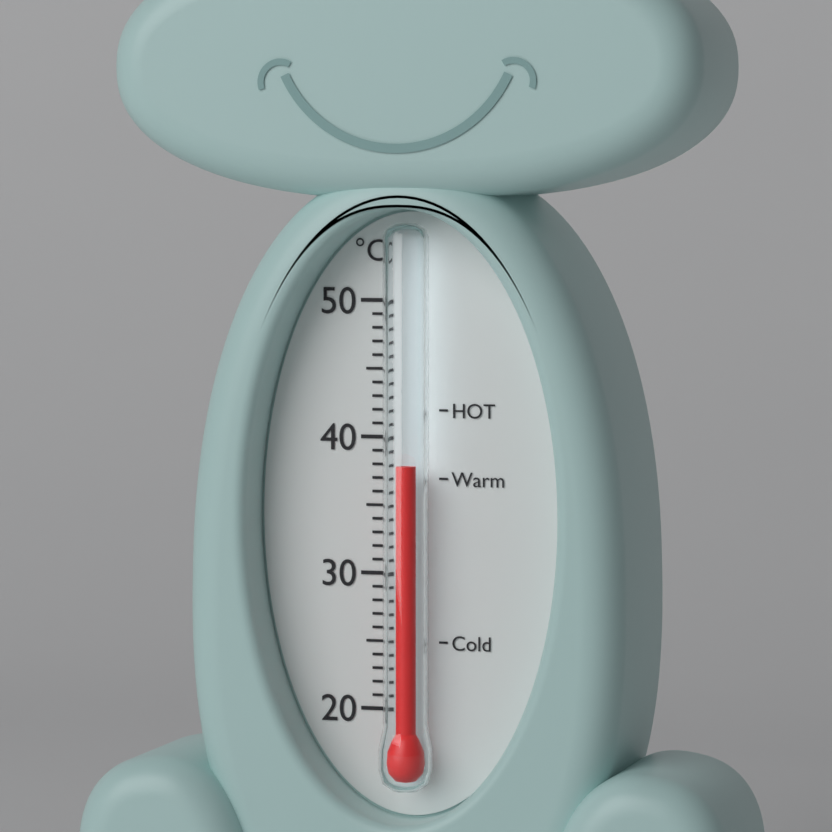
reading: 38 °C
